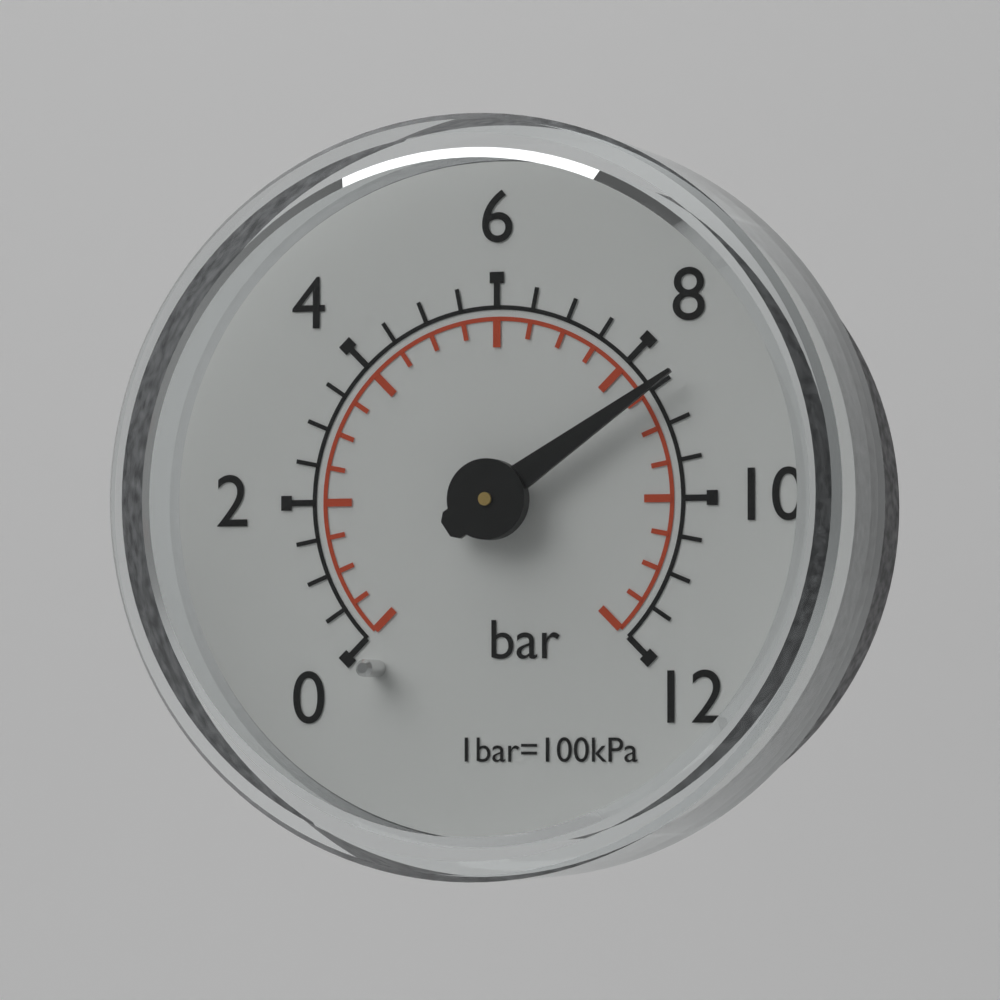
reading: 8.5 bar
